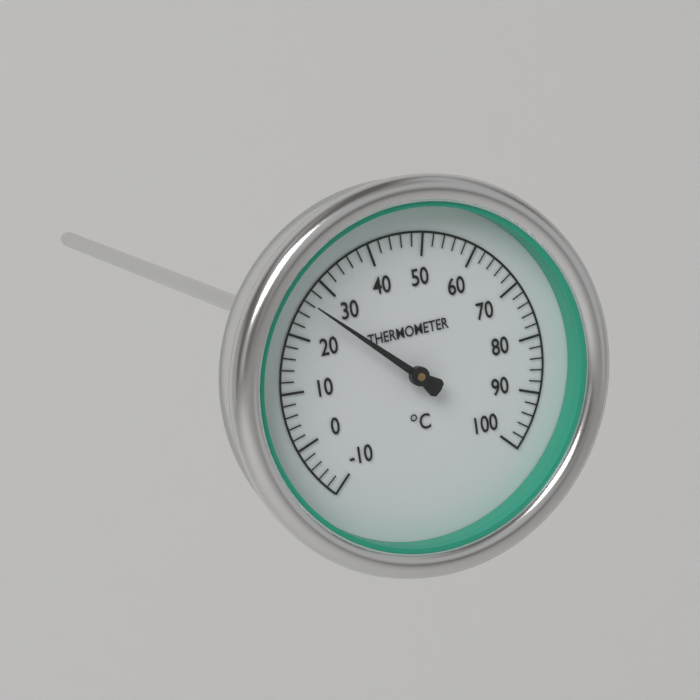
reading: 26 °C
